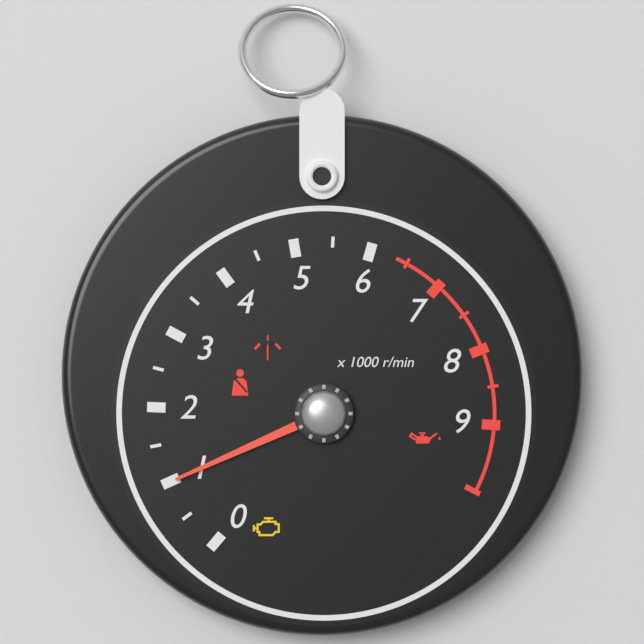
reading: 1000 r/min
